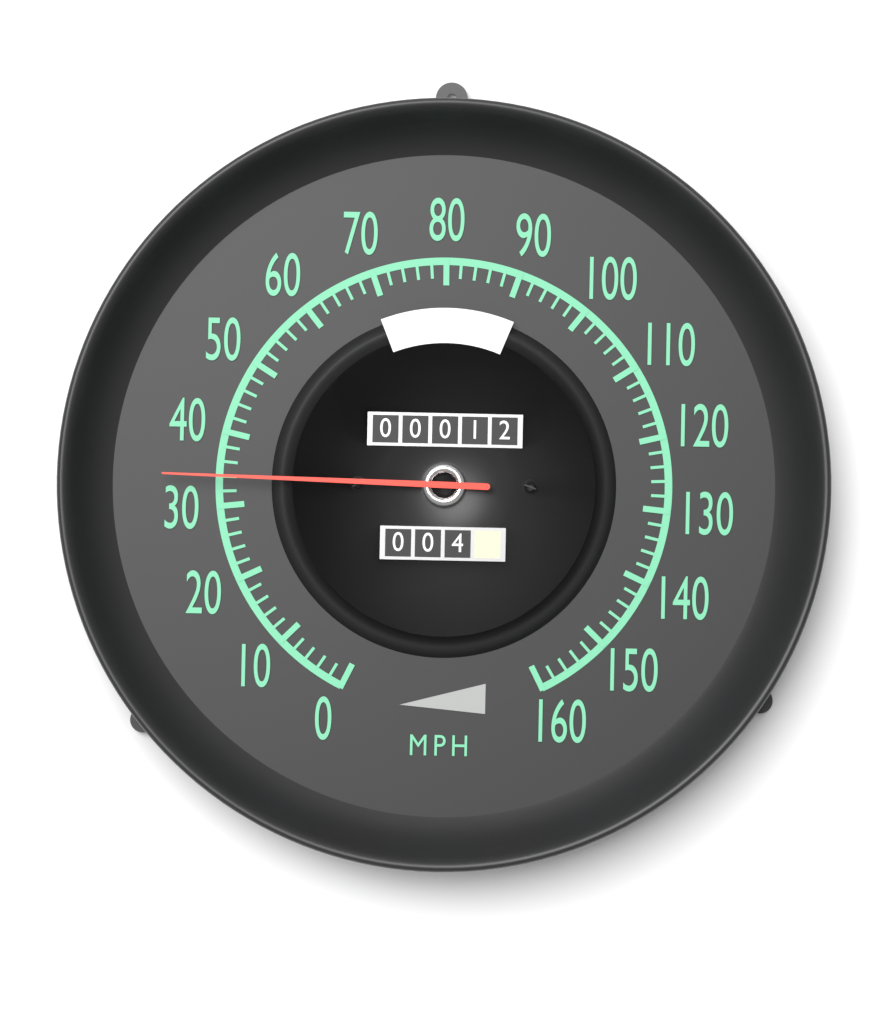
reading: 34 mph
